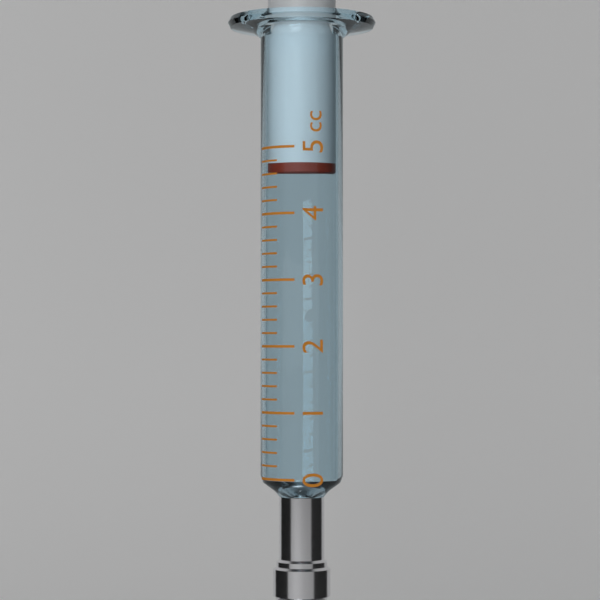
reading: 4.6 cc
